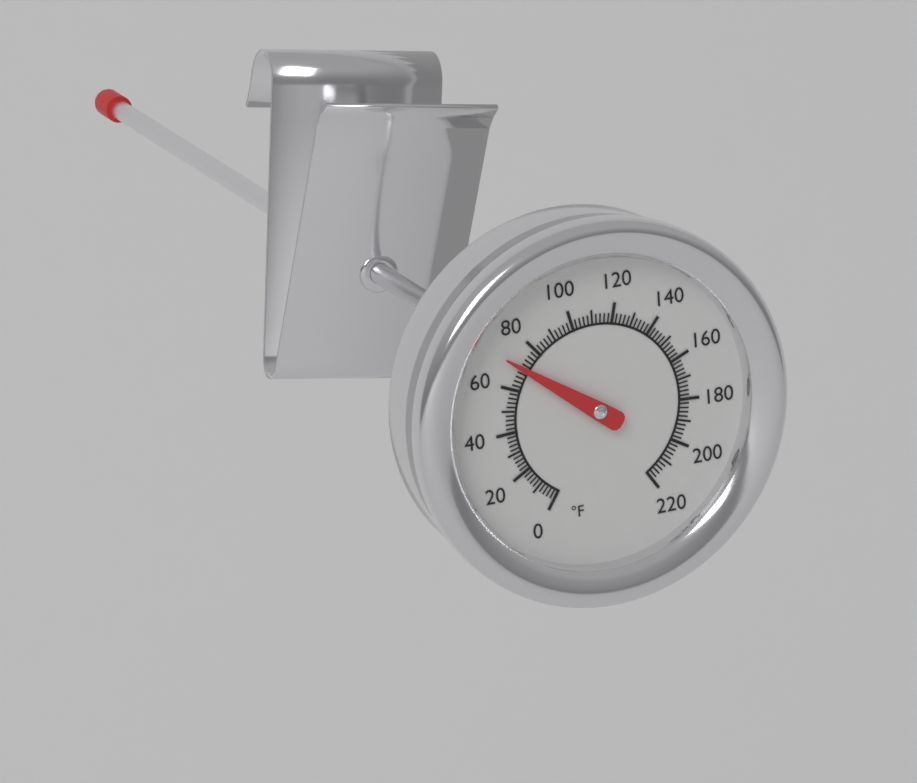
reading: 70 °F
